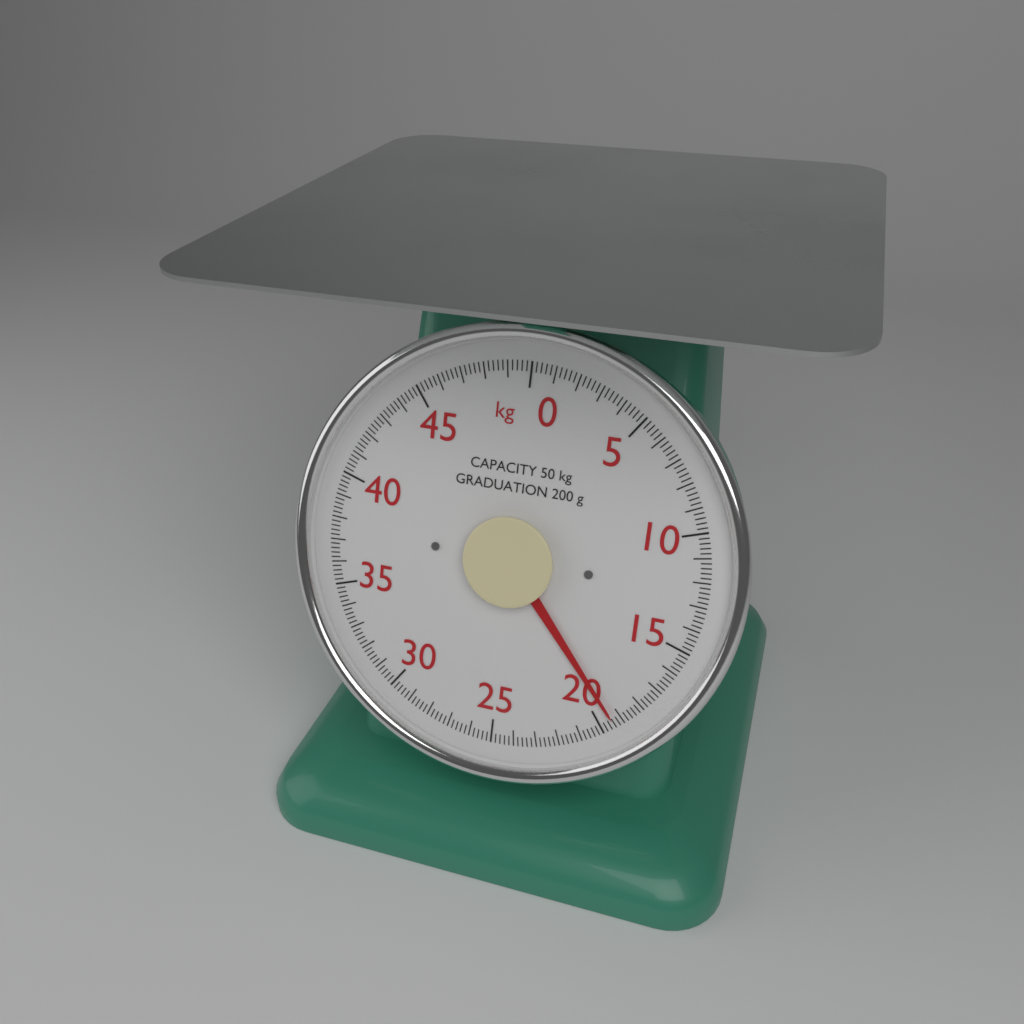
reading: 19.4 kg
